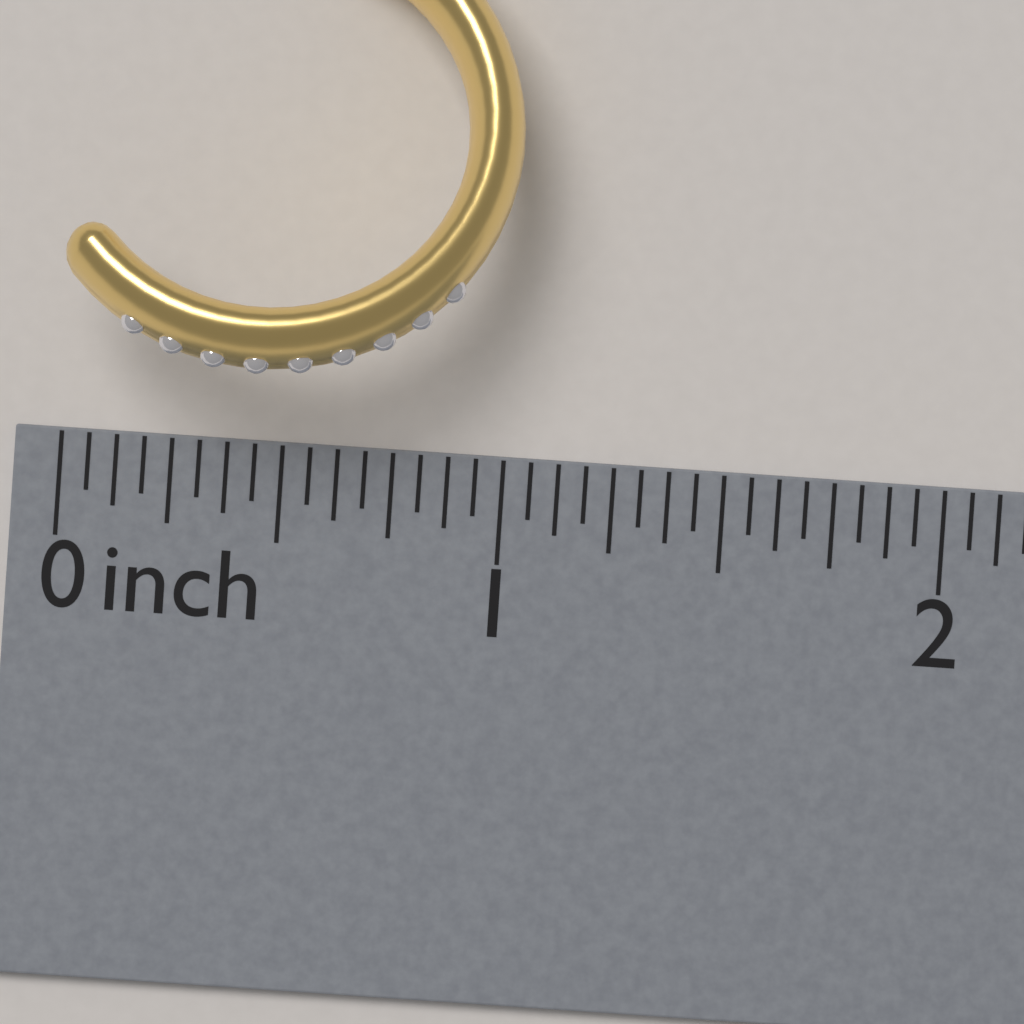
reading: 1.0000 inch
